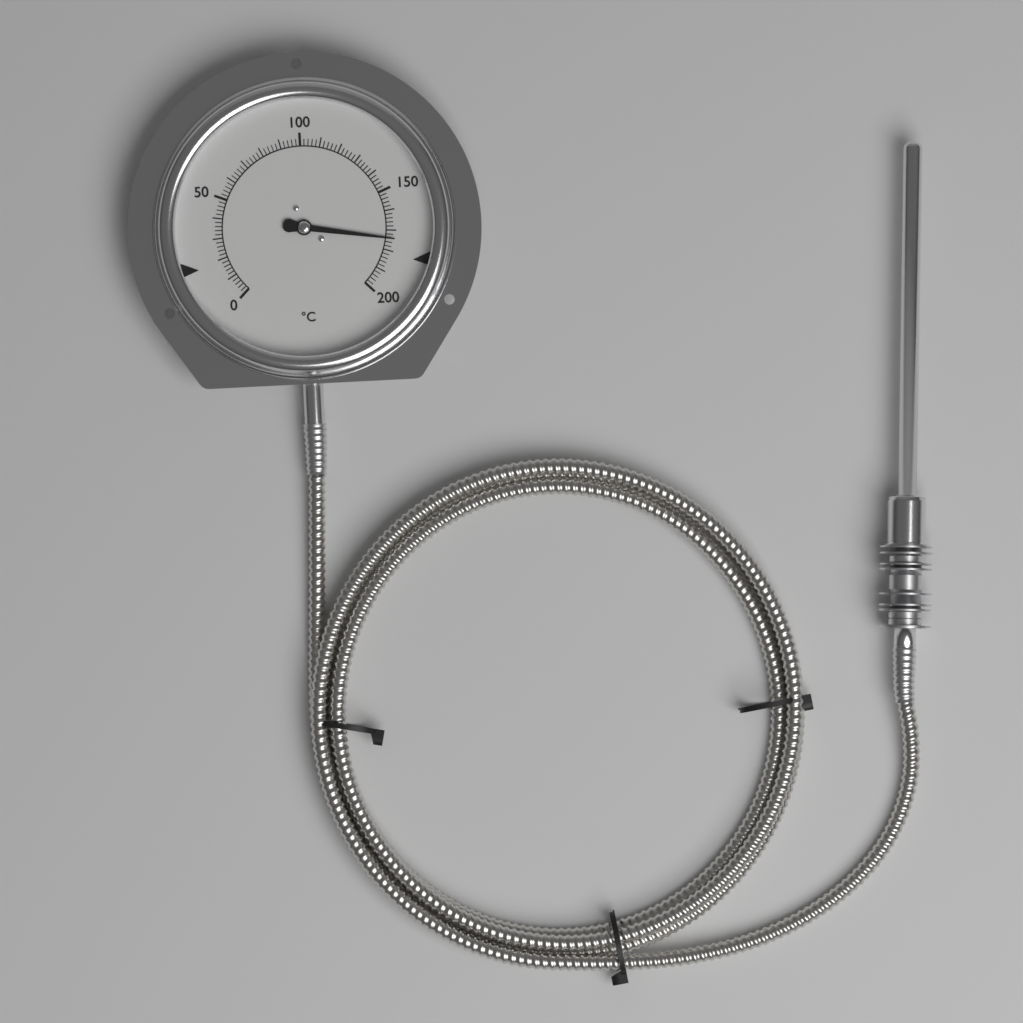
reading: 174 °C
